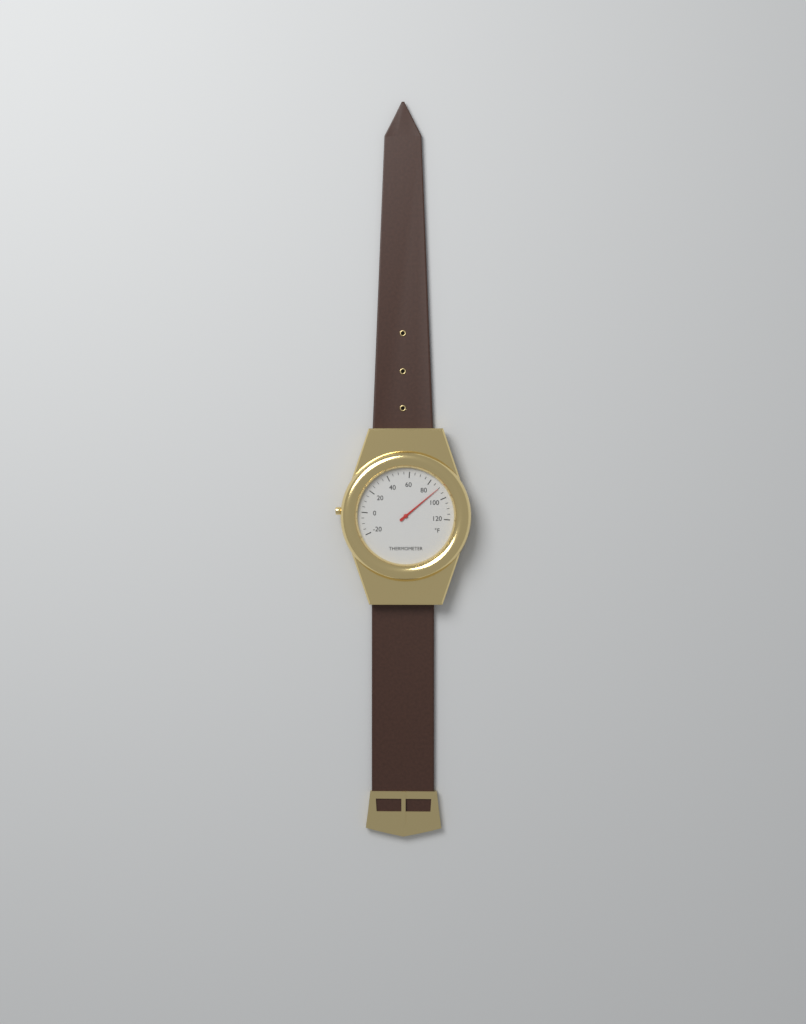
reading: 90 °F
